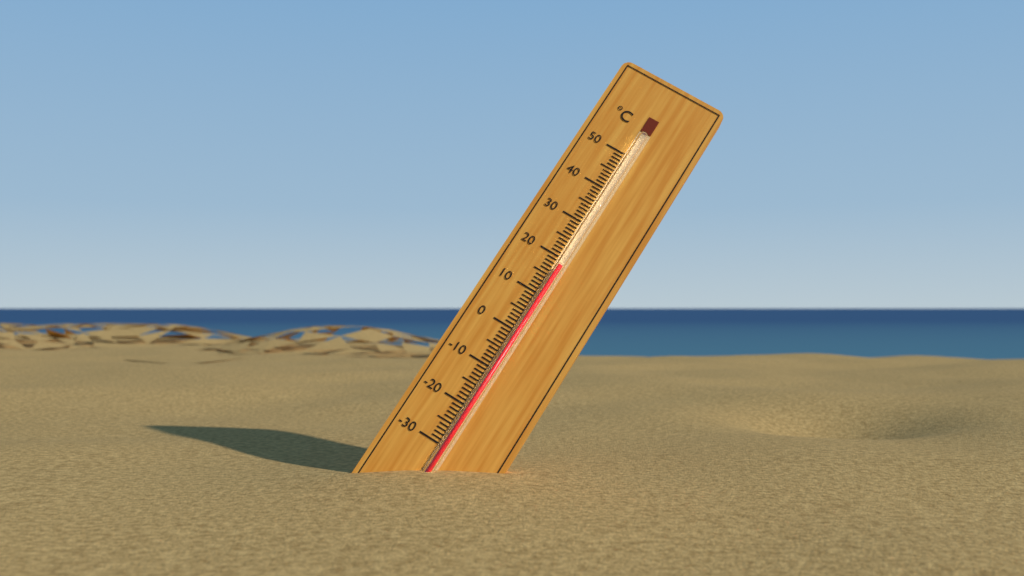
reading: 18 °C
